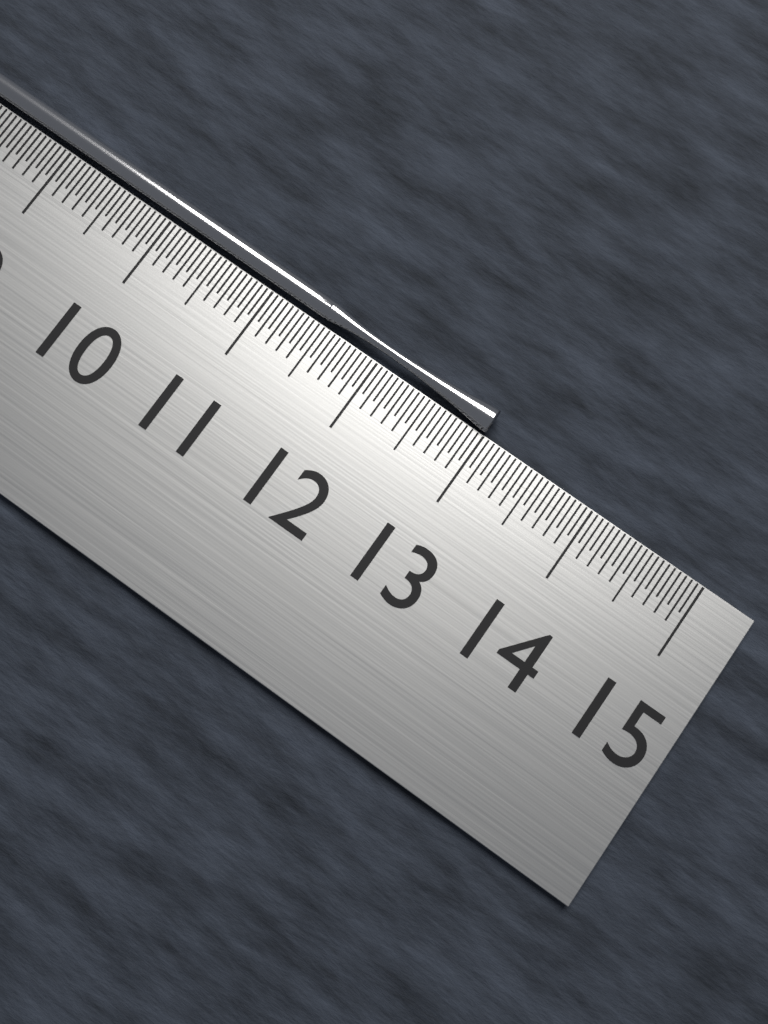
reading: 13.00 cm
